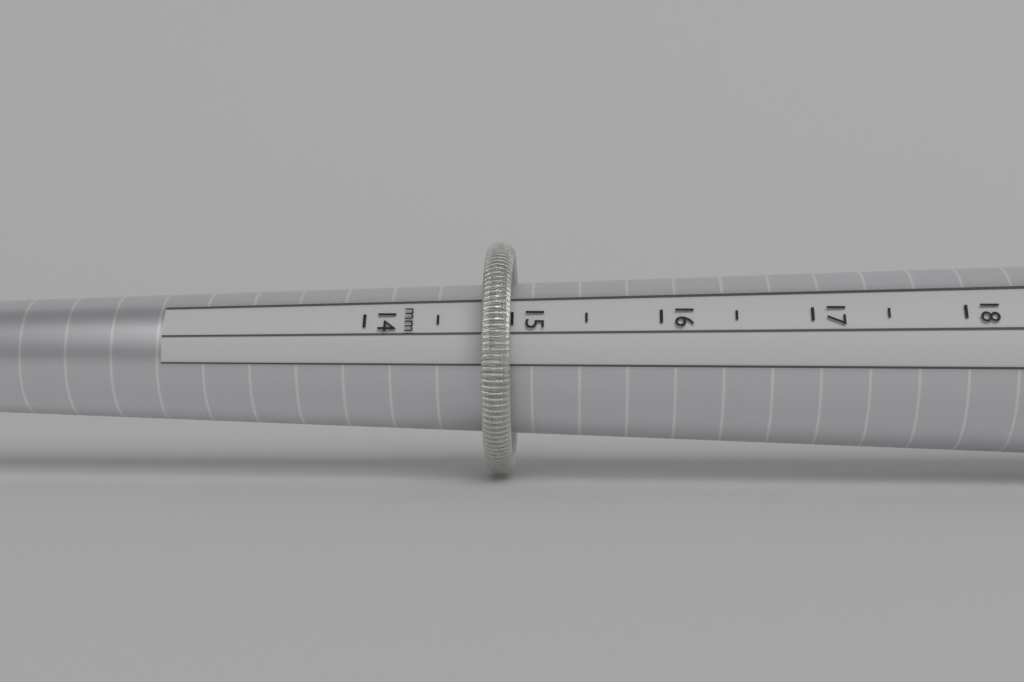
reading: 15.0 mm
